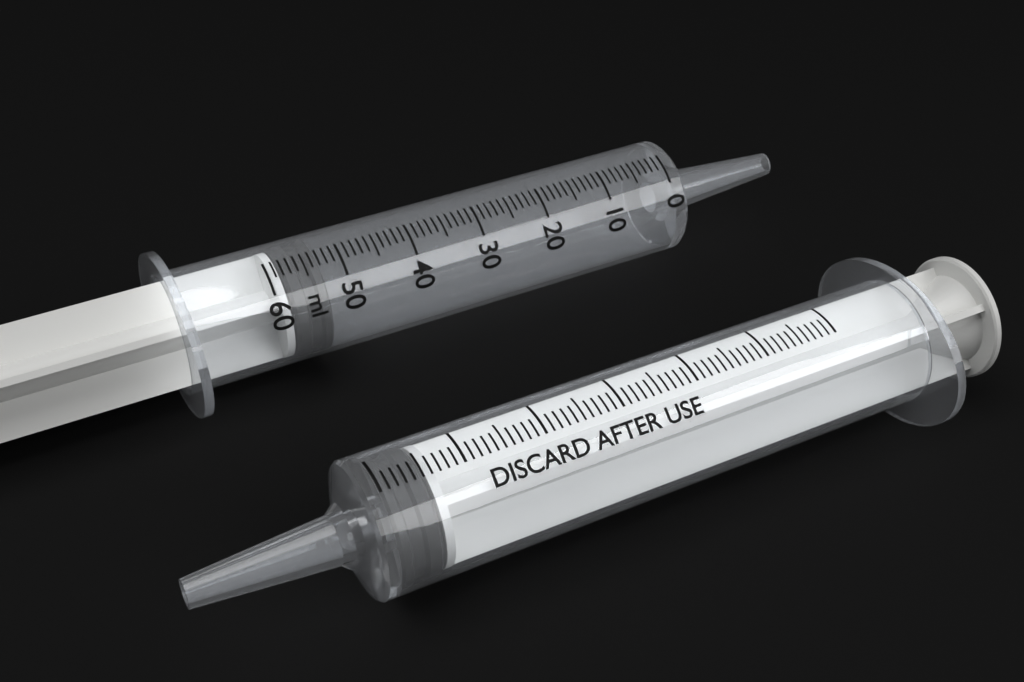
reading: 53 ml
